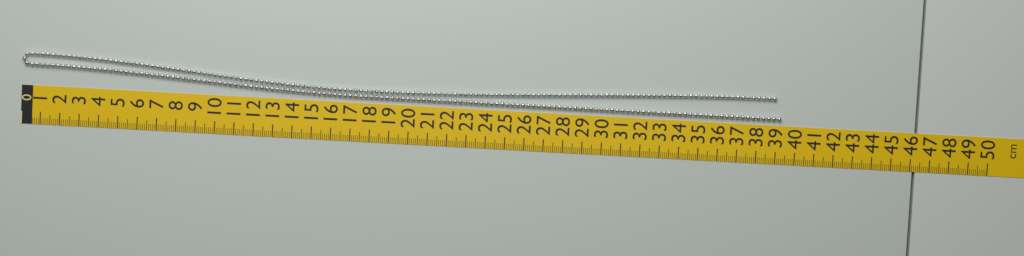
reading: 39.2 cm
